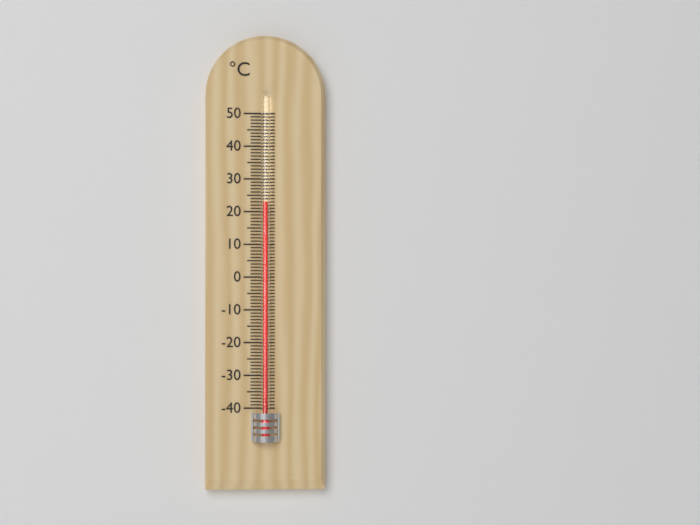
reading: 23 °C
